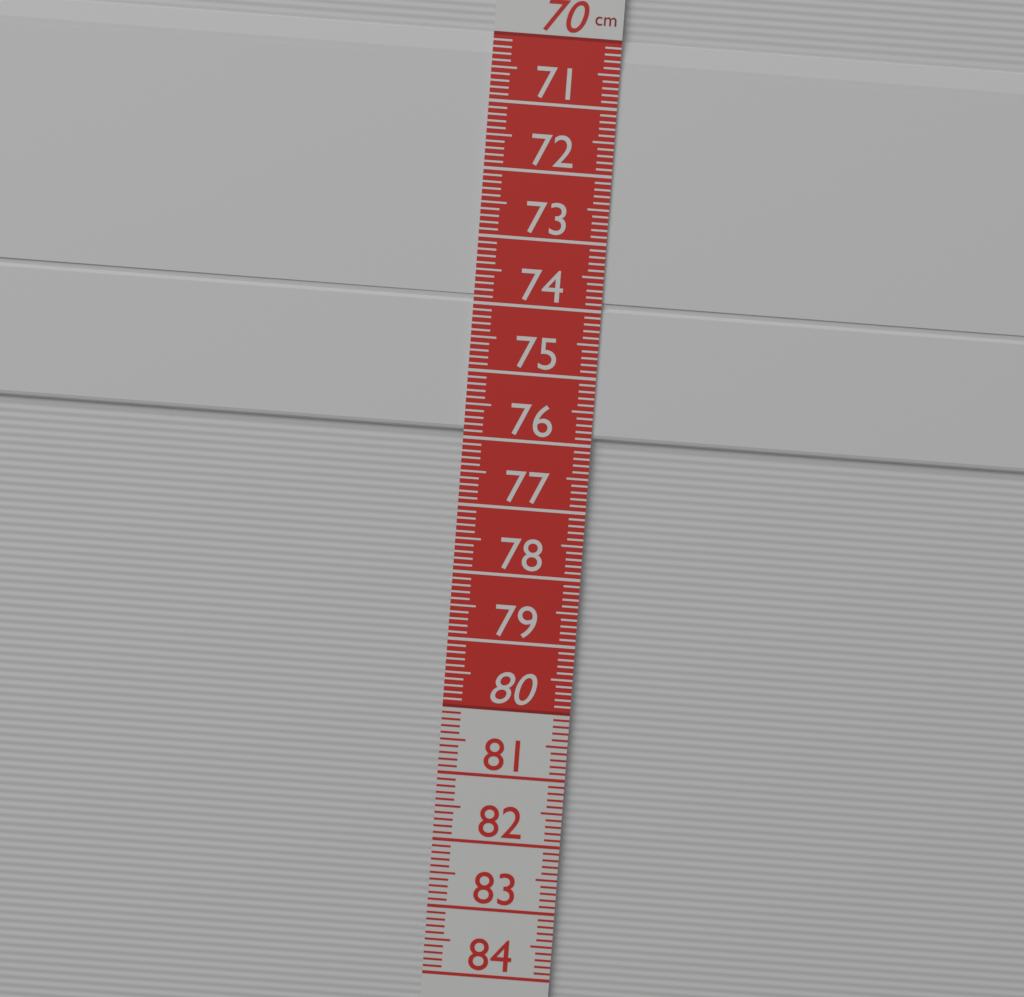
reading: 75.9 cm
